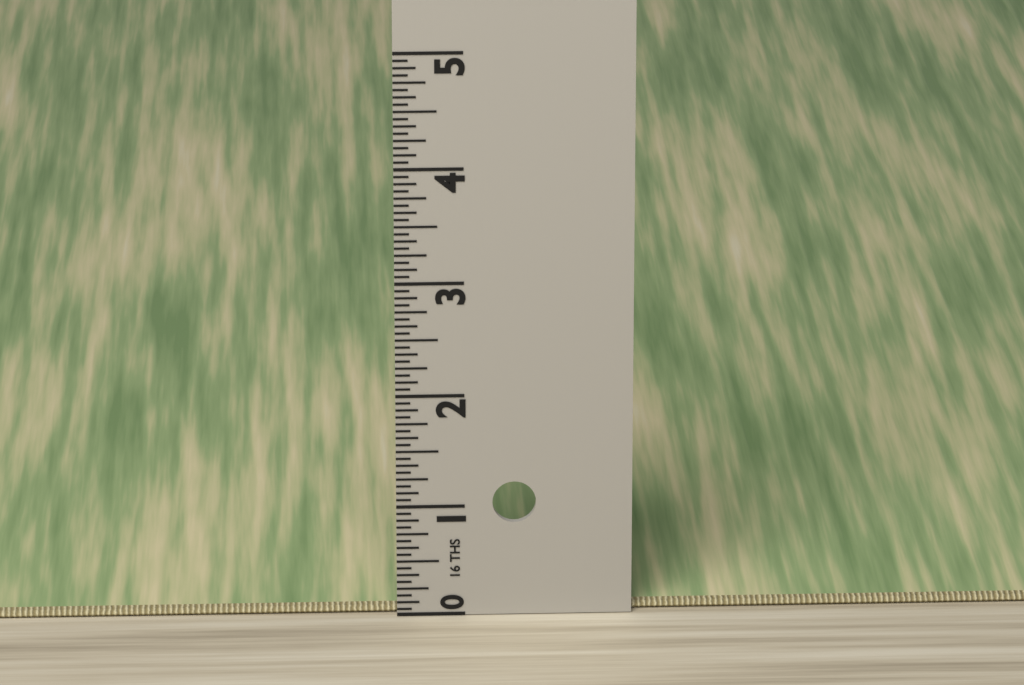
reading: 0.0625 in
